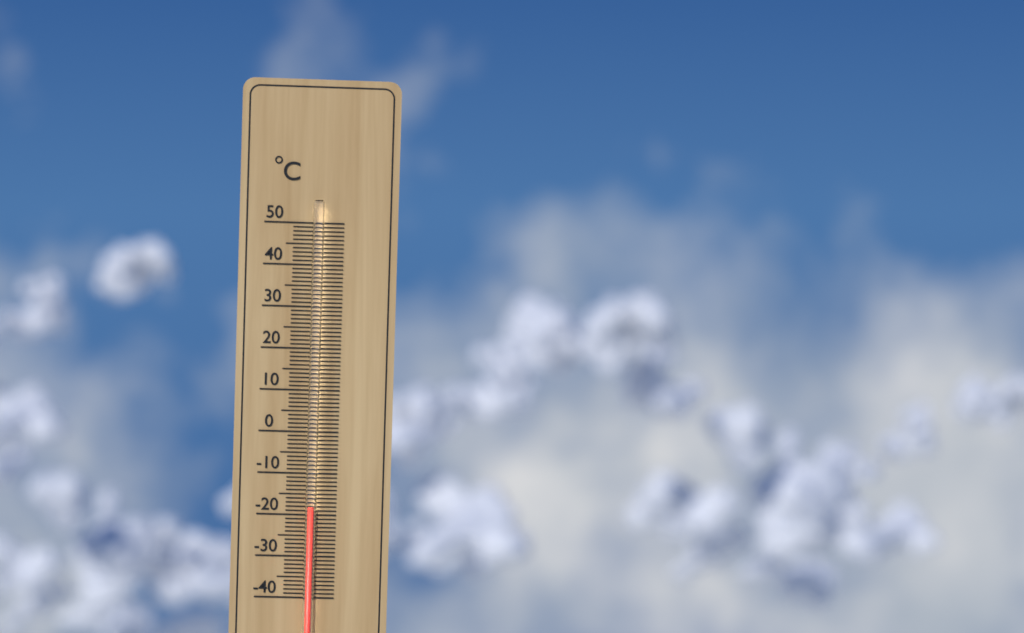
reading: -18 °C
